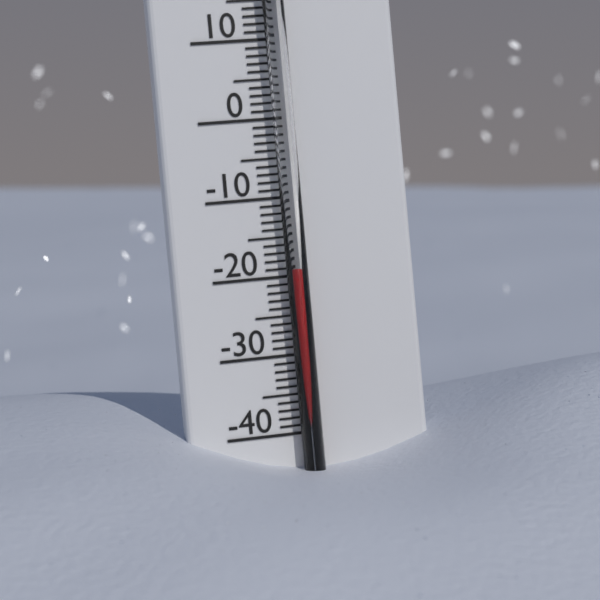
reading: -19 °C
